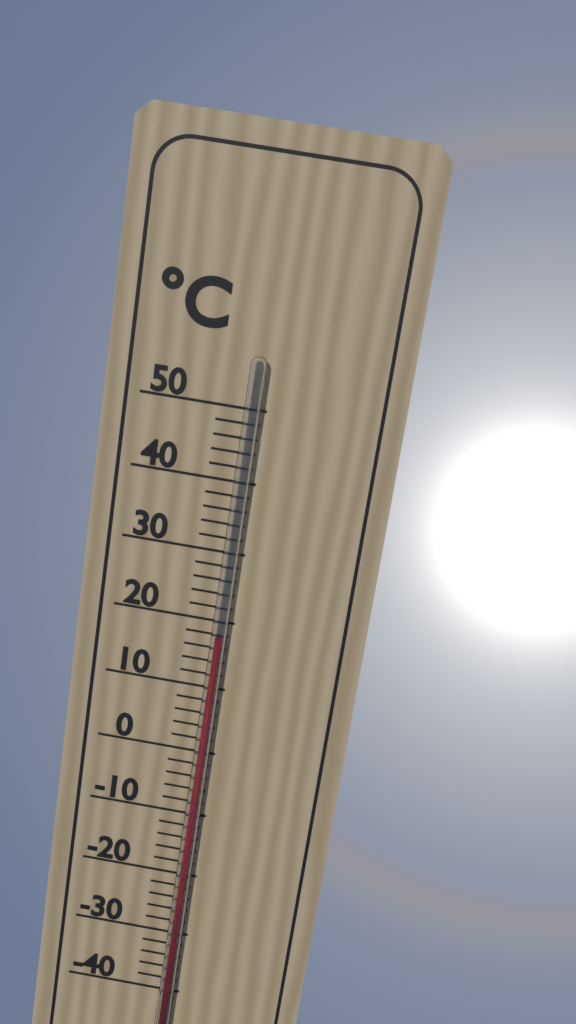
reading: 18 °C
